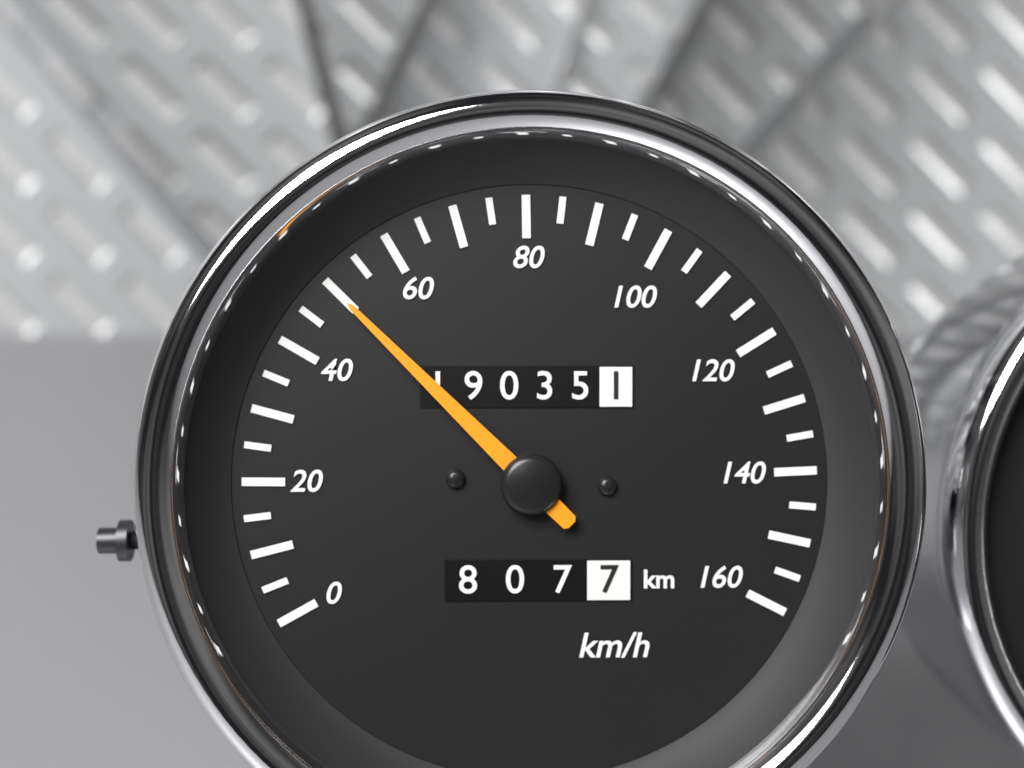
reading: 50 km/h
